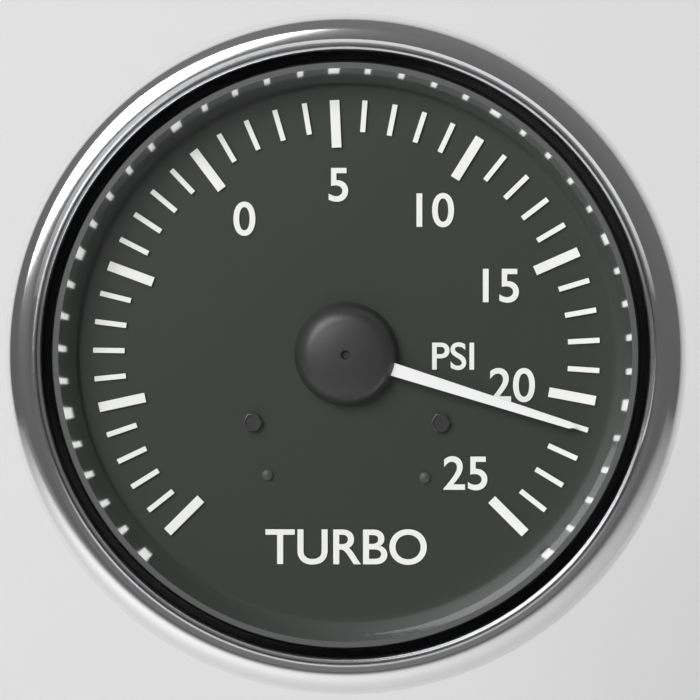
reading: 21 psi
